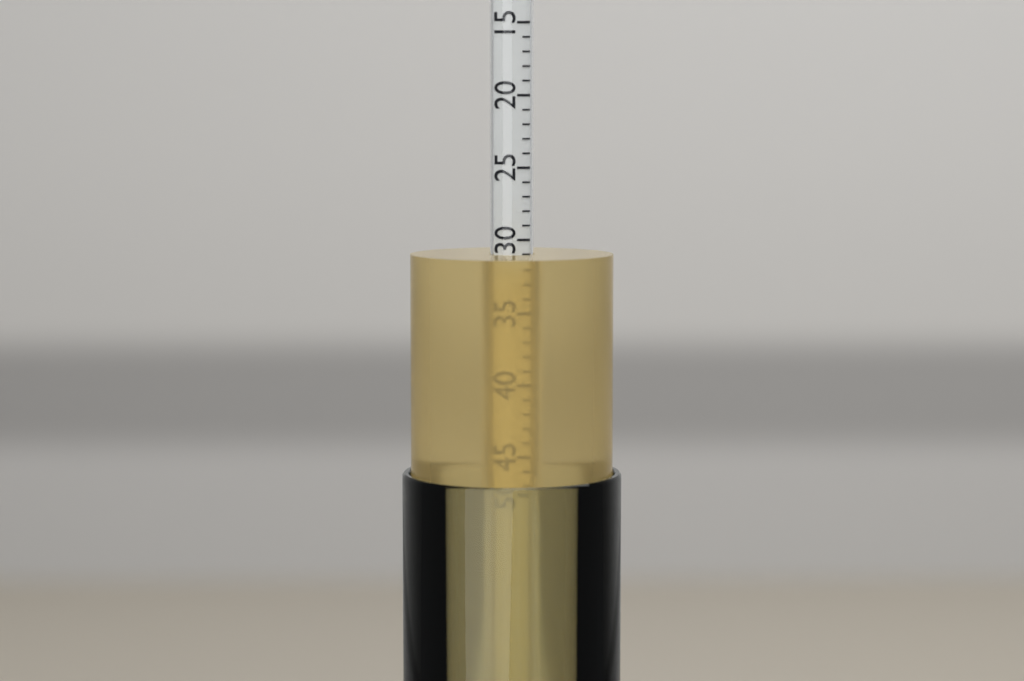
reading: 31 (no unit)
